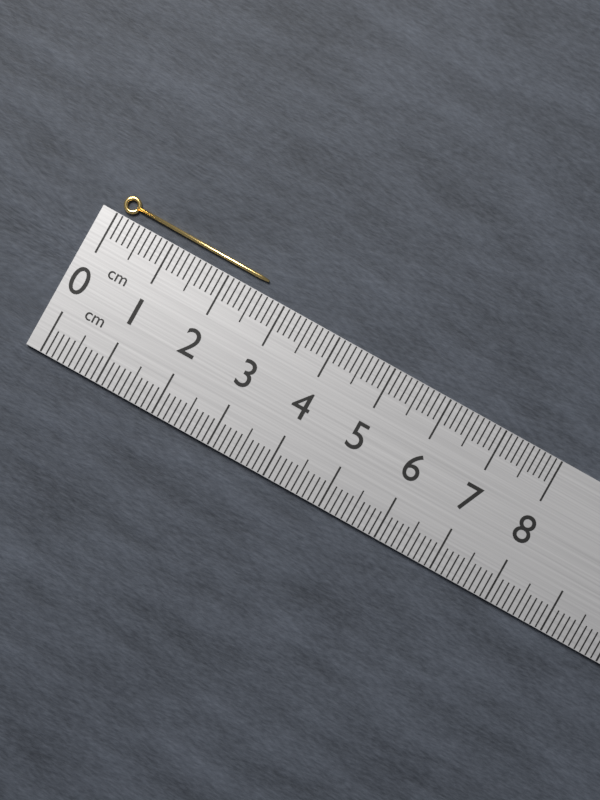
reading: 2.6 cm
